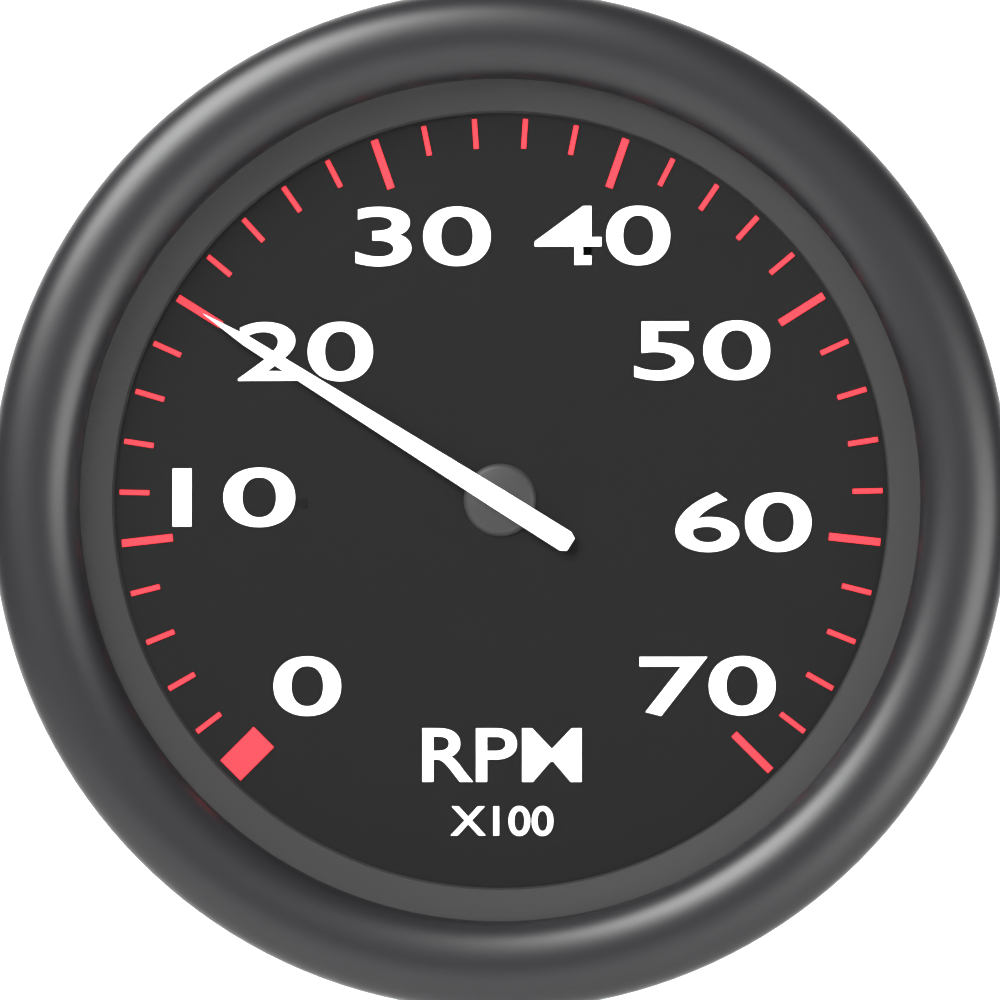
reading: 2000 RPM
